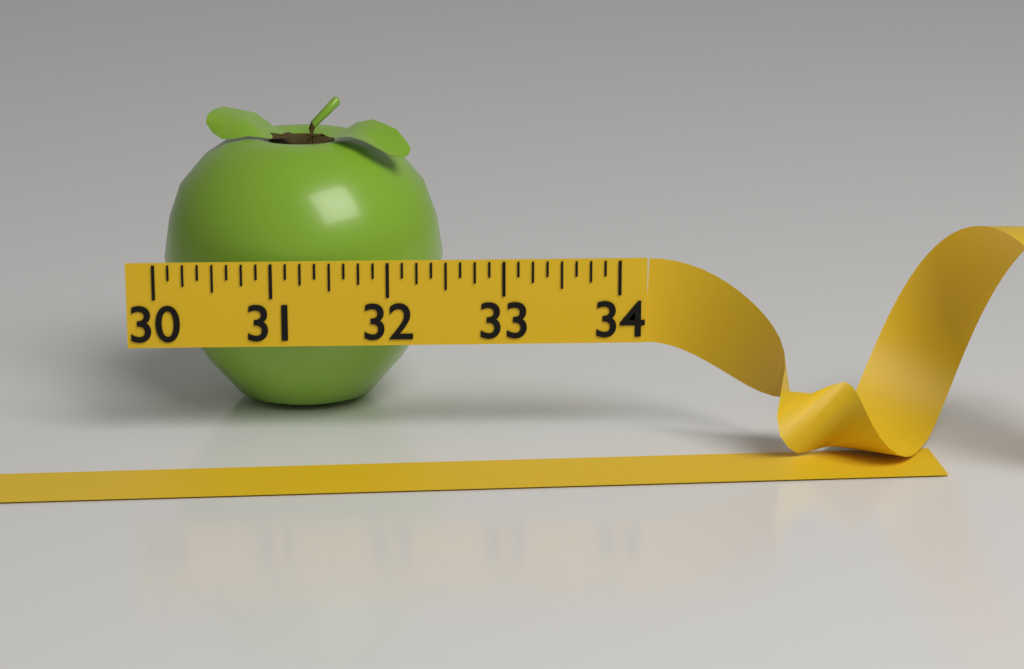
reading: 32.500 (no unit)
